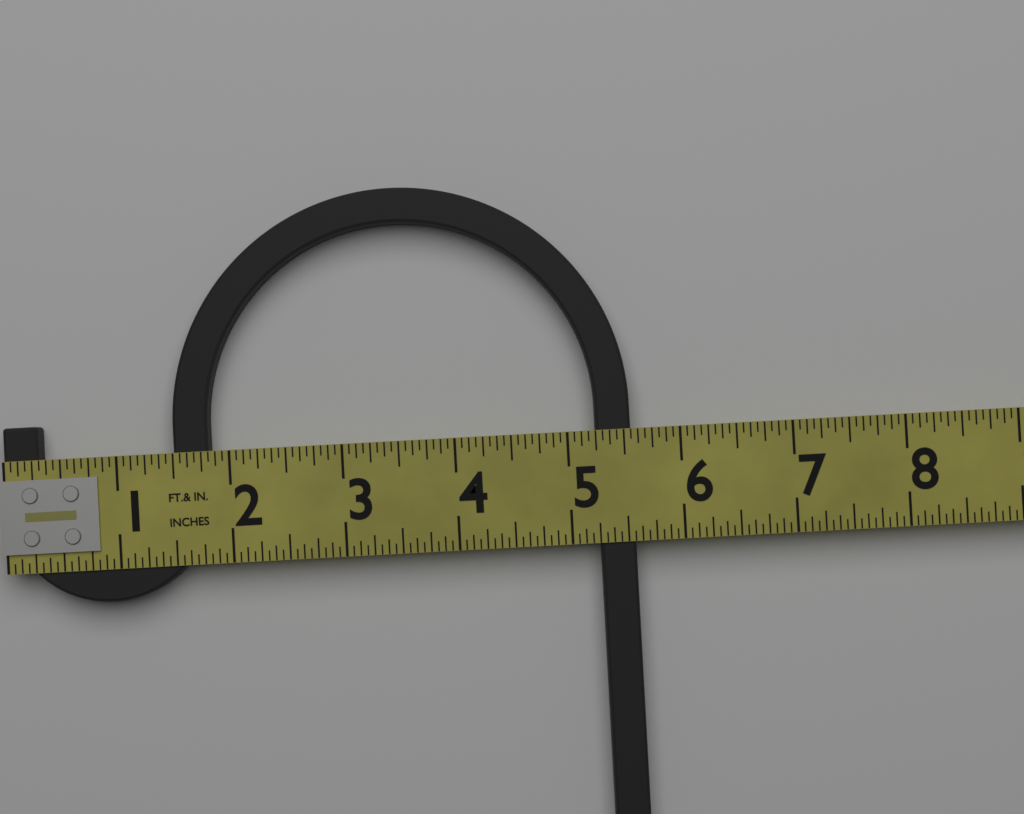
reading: 5.5625 in
